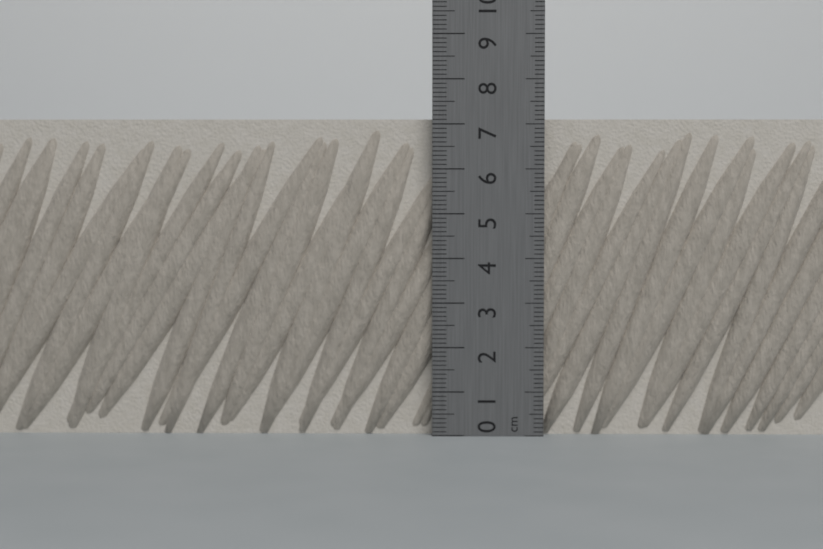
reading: 7.1 cm
